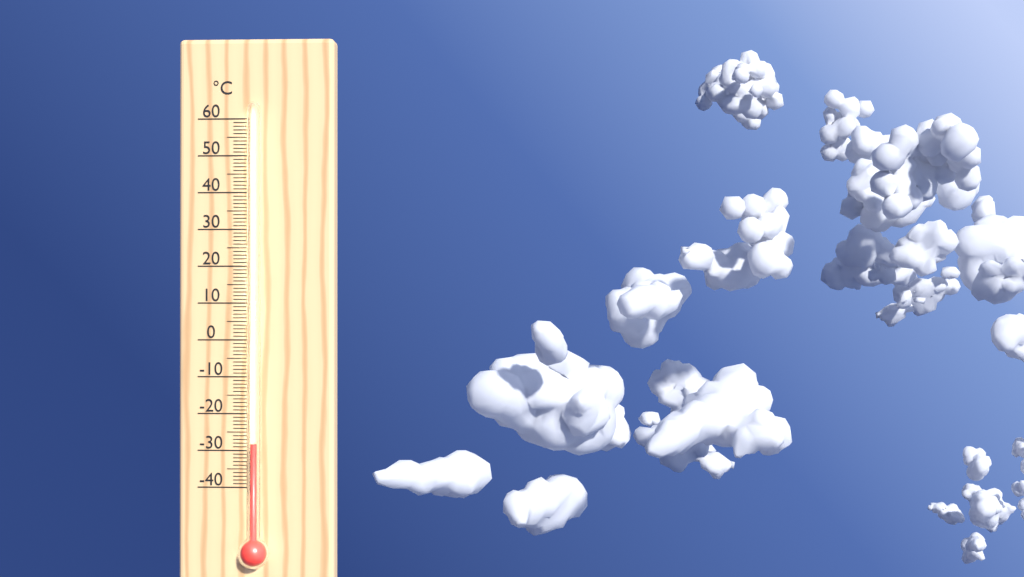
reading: -28 °C
